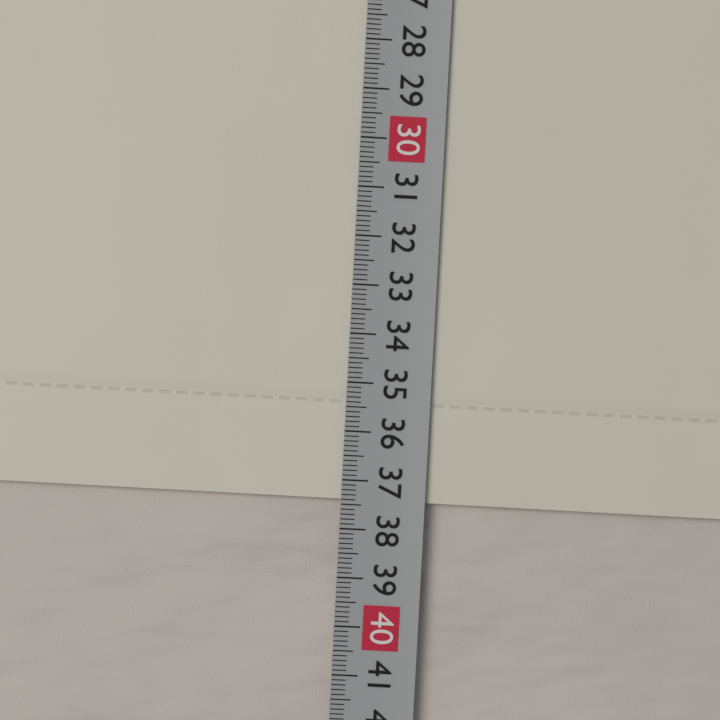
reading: 37.4 cm
